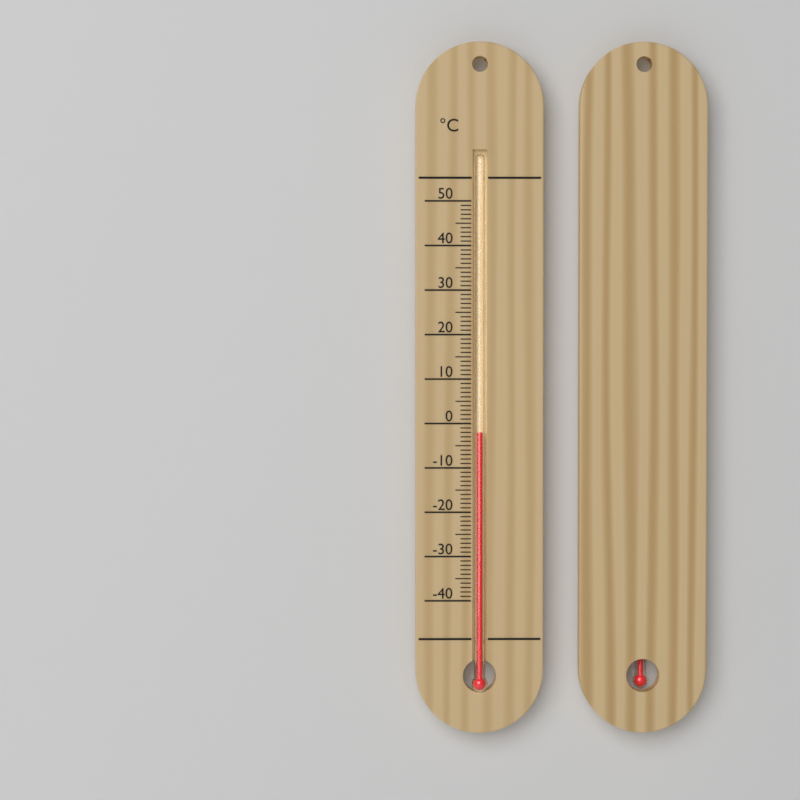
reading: -2 °C
